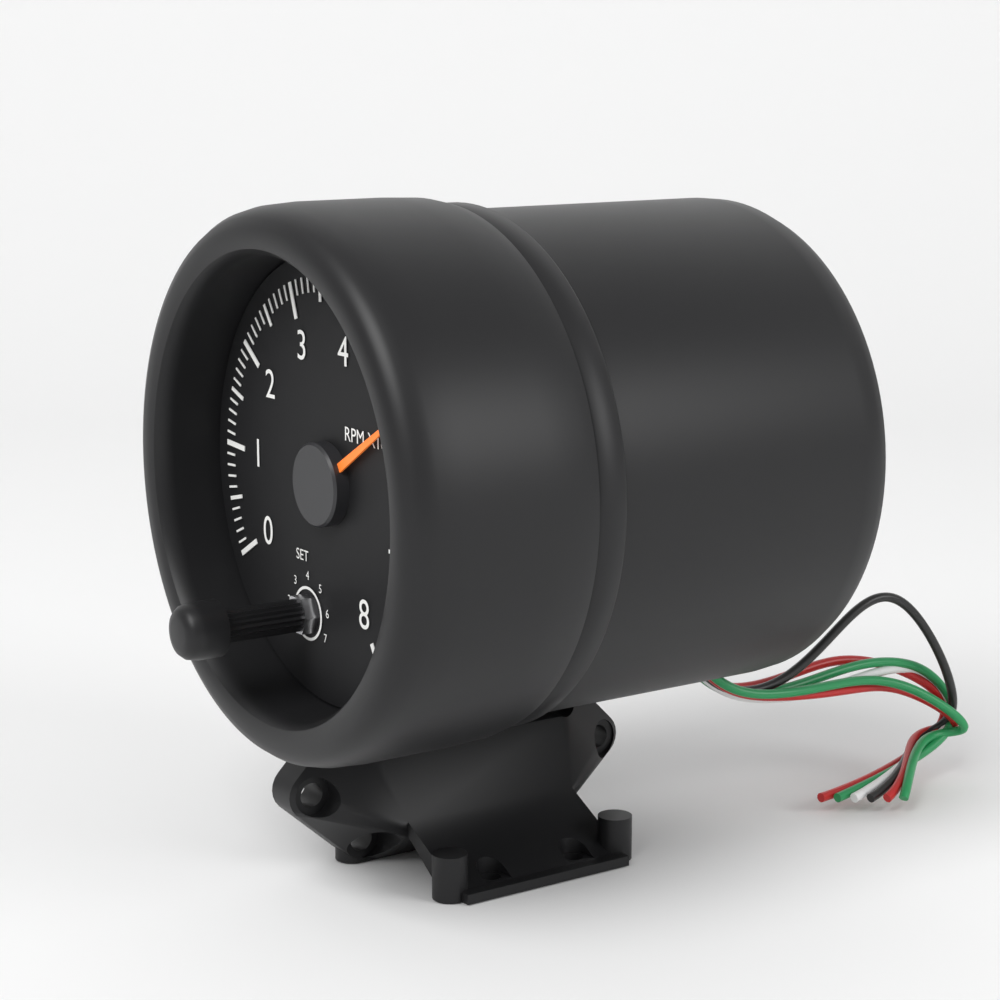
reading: 5.3 RPM x1000
